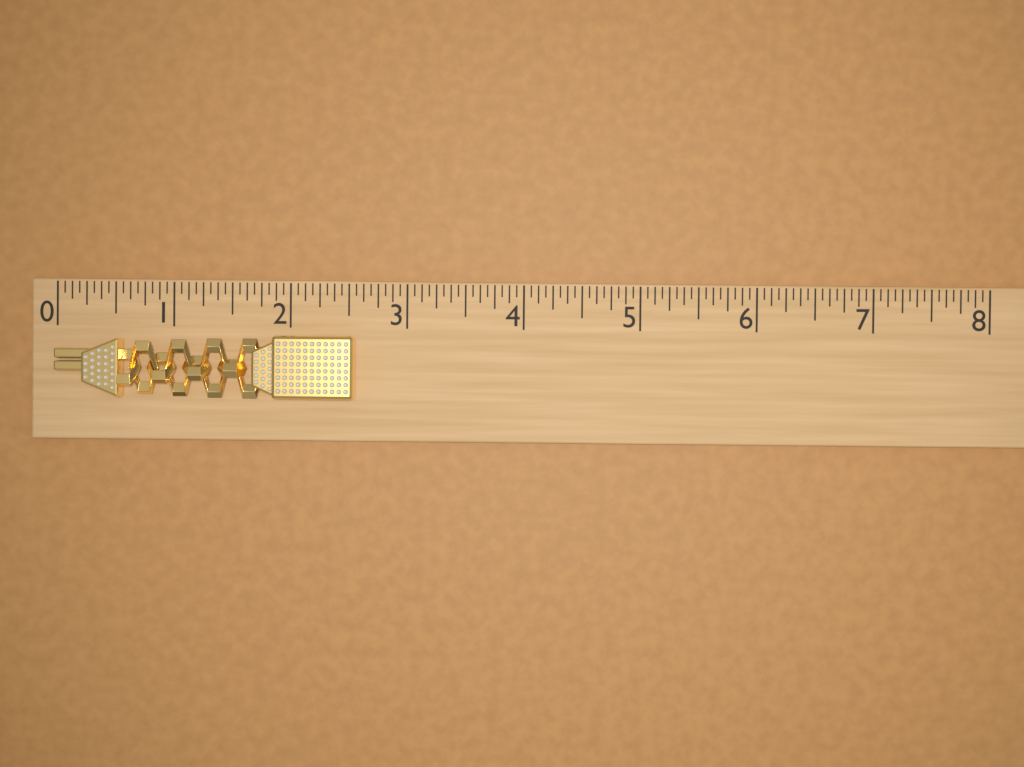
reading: 2.5625 (no unit)
